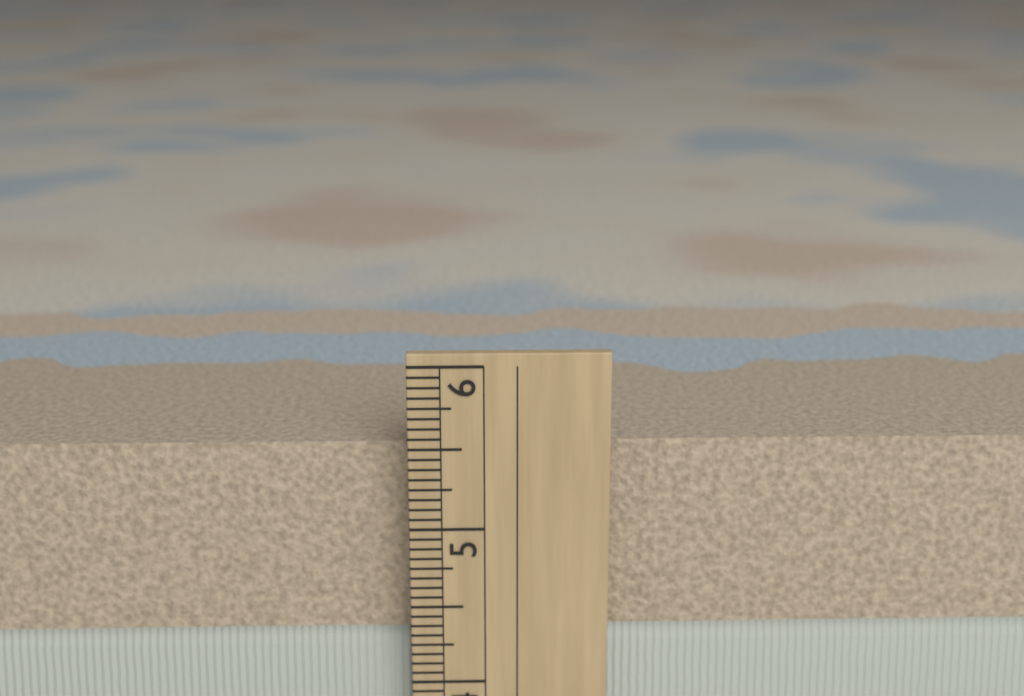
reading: 5.5000 in
